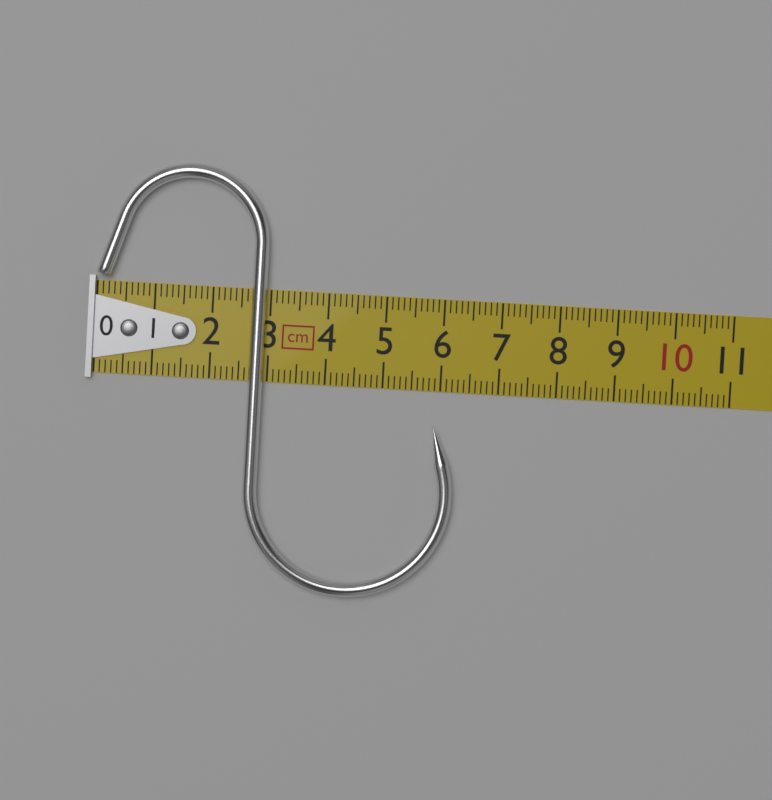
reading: 6.3 cm
